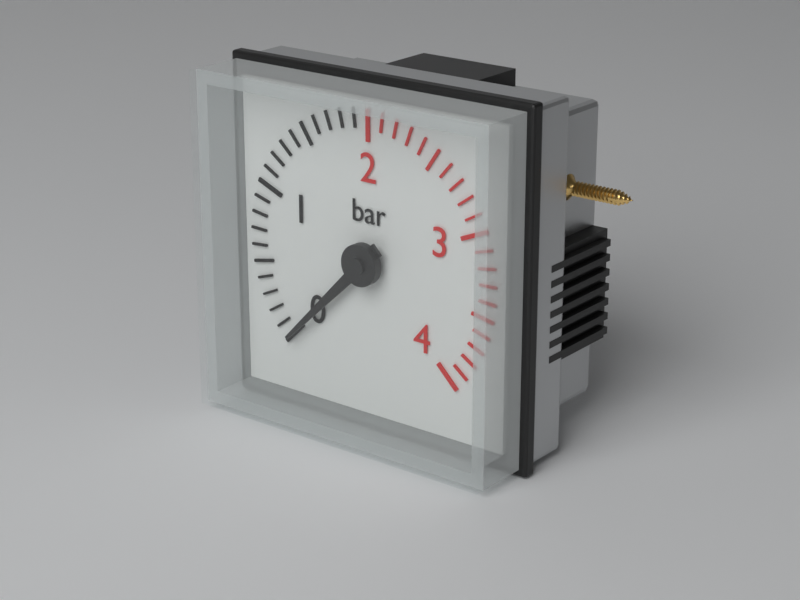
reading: 0.0 bar
